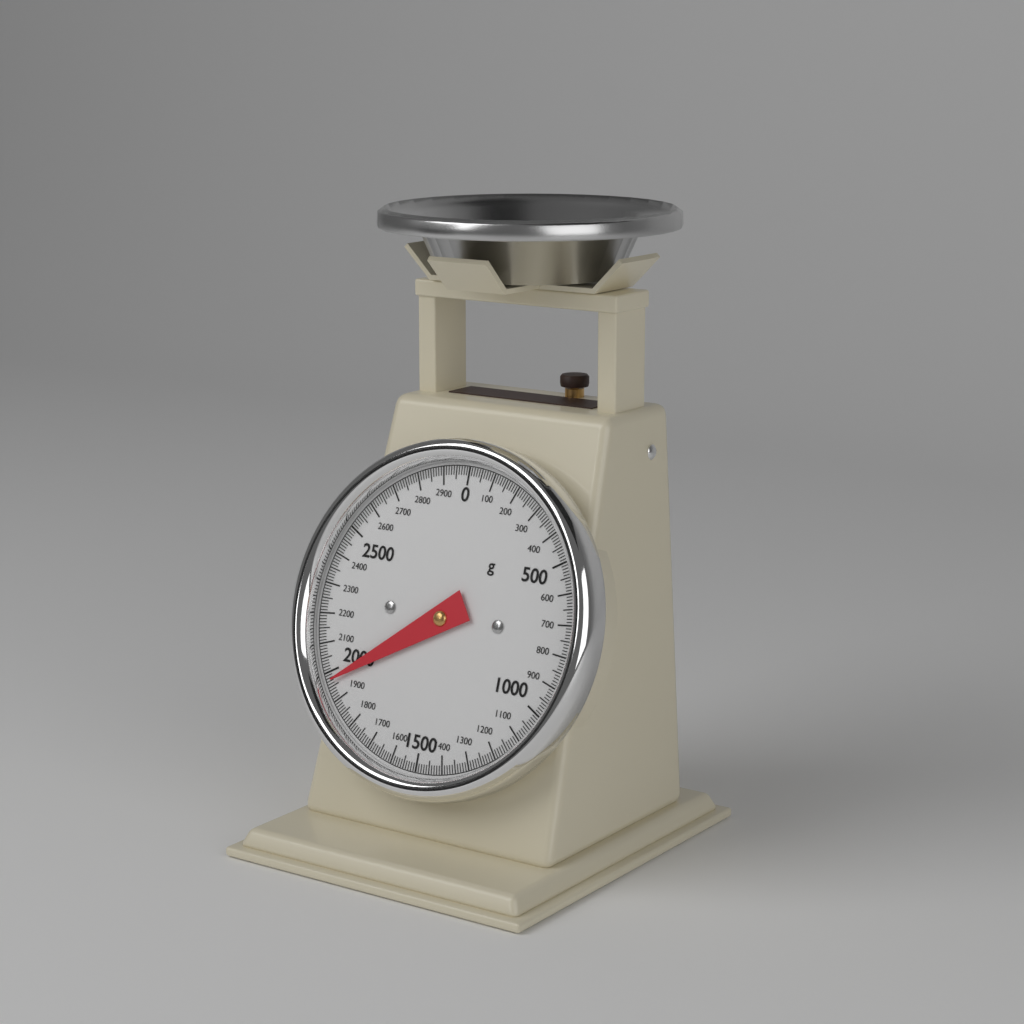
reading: 1970 g
